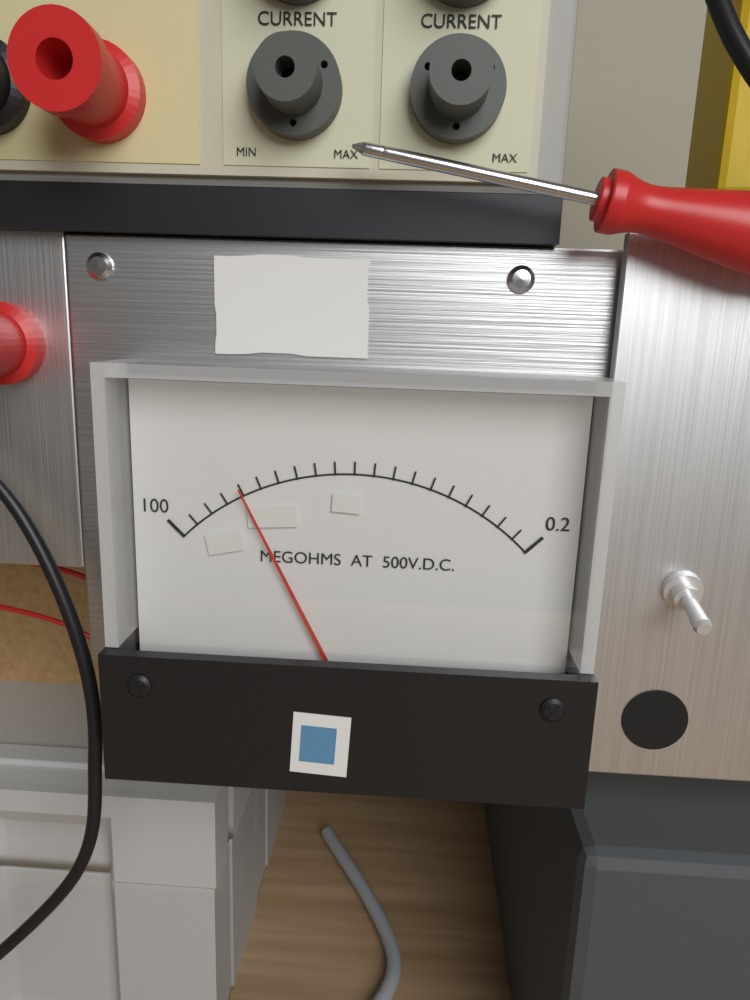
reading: 80.04 MΩ
